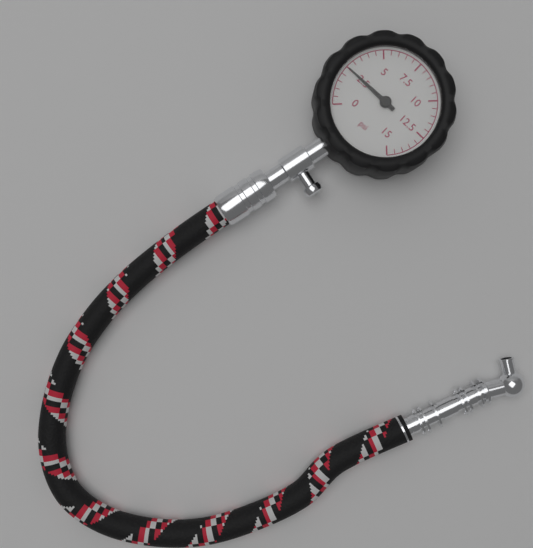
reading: 2.5 psi
